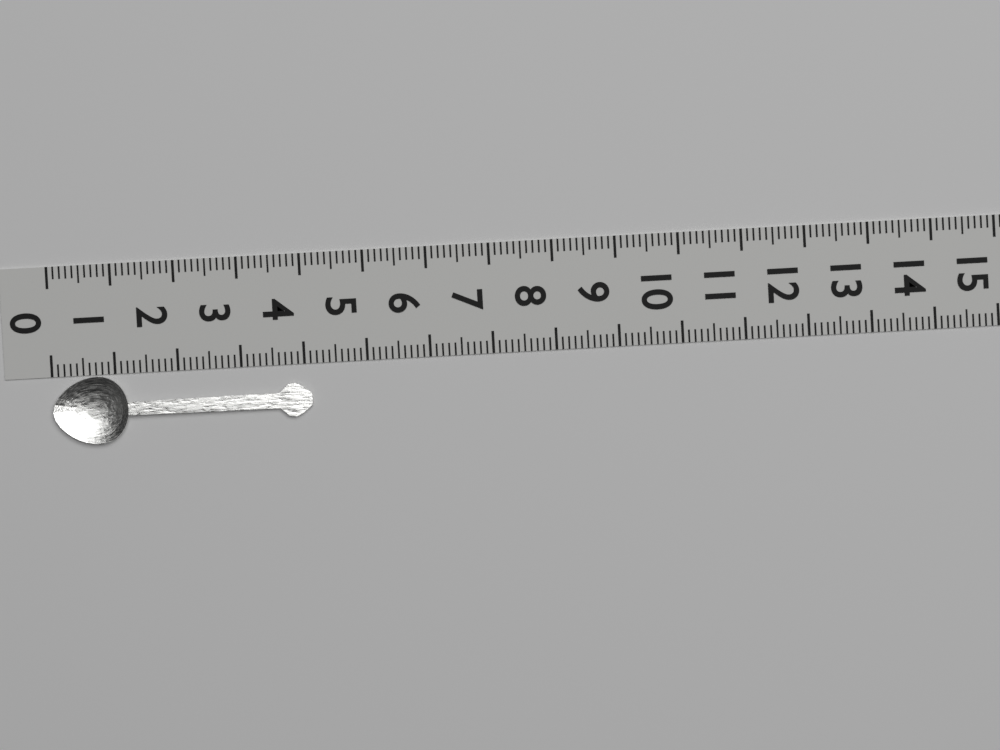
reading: 4.1 (no unit)
